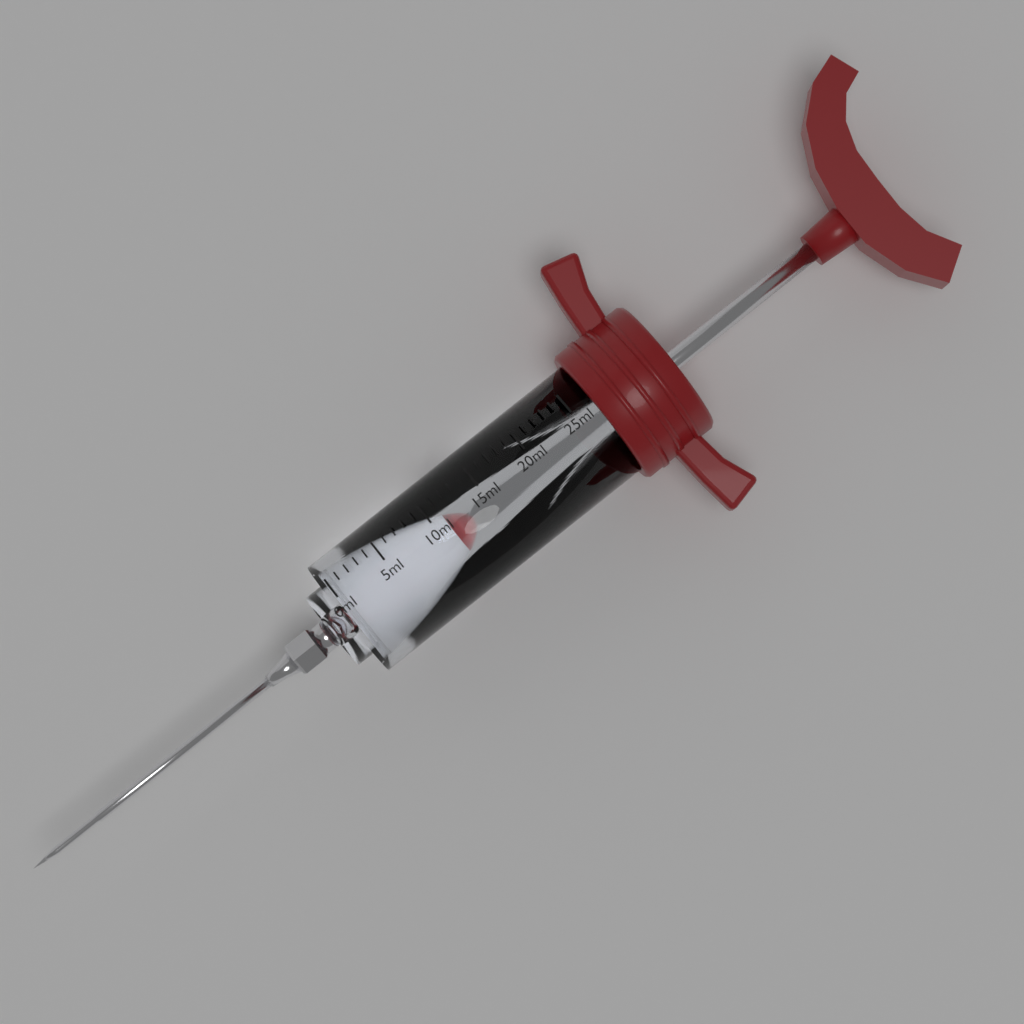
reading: 11 ml
